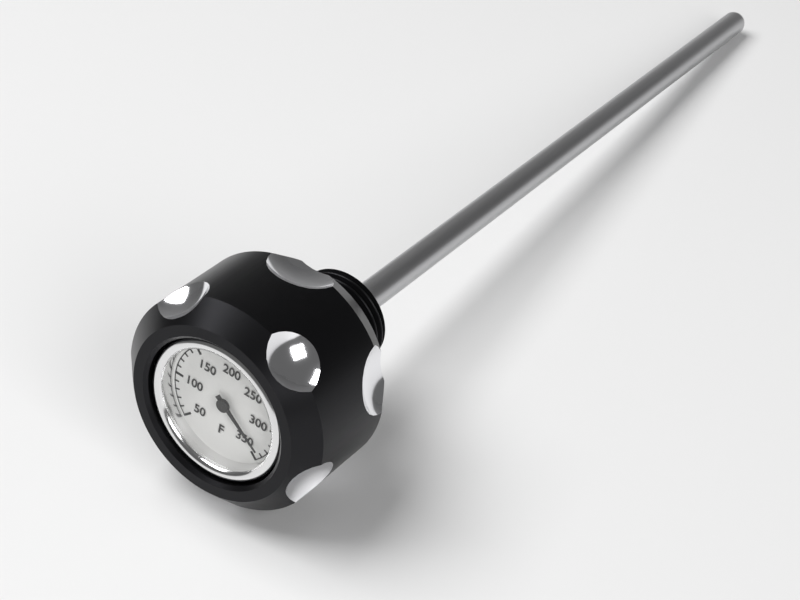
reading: 340 °F
